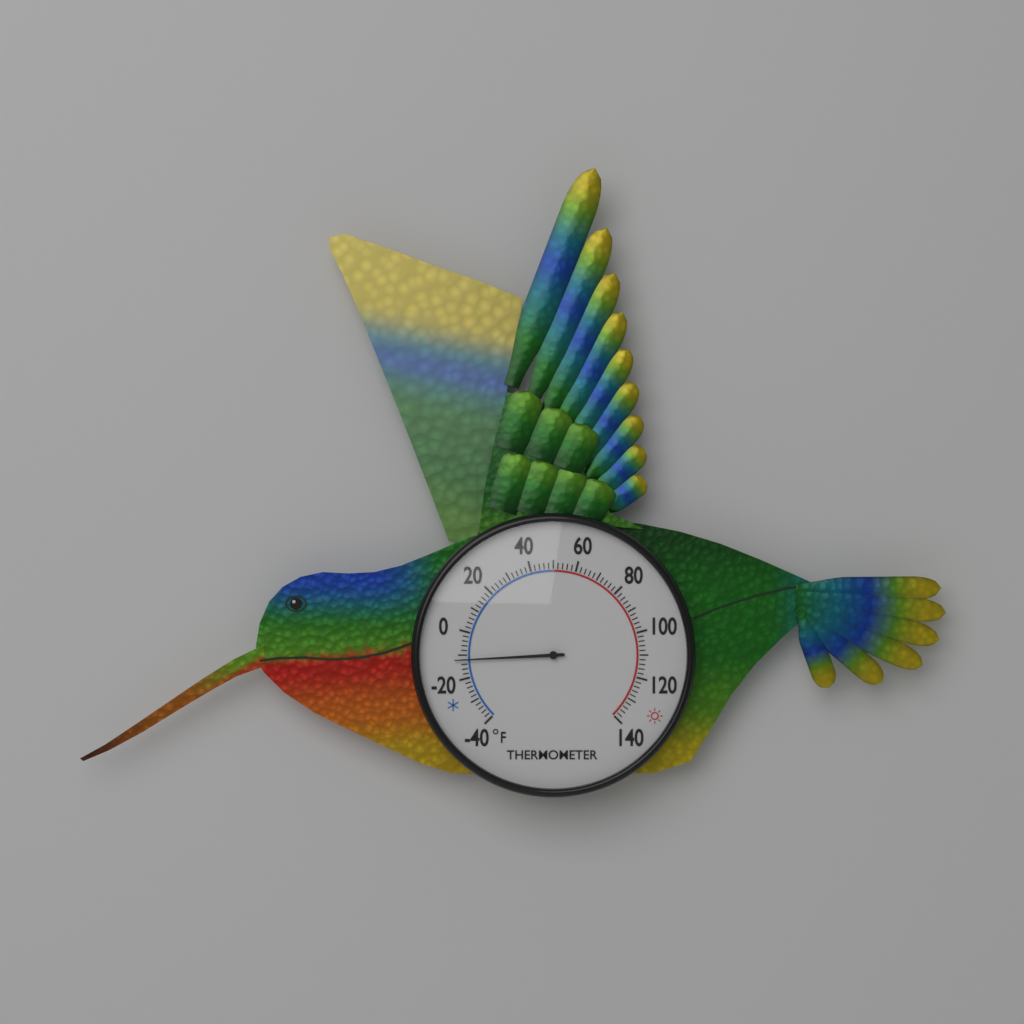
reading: -12 °F
